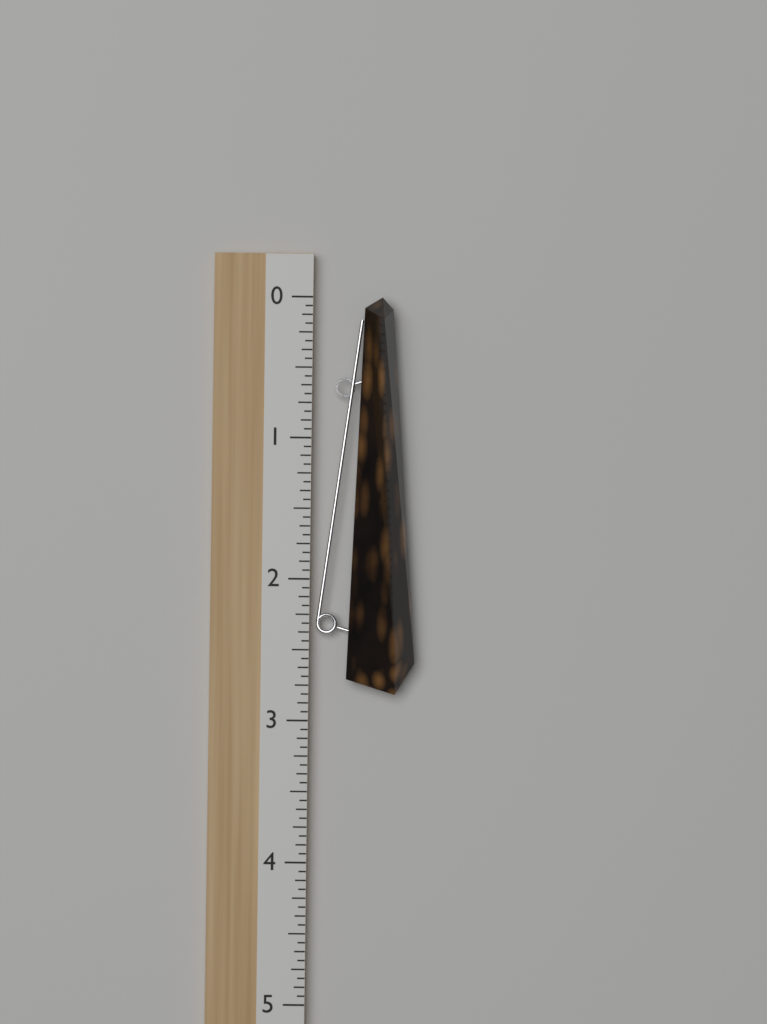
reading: 2.8125 (no unit)
